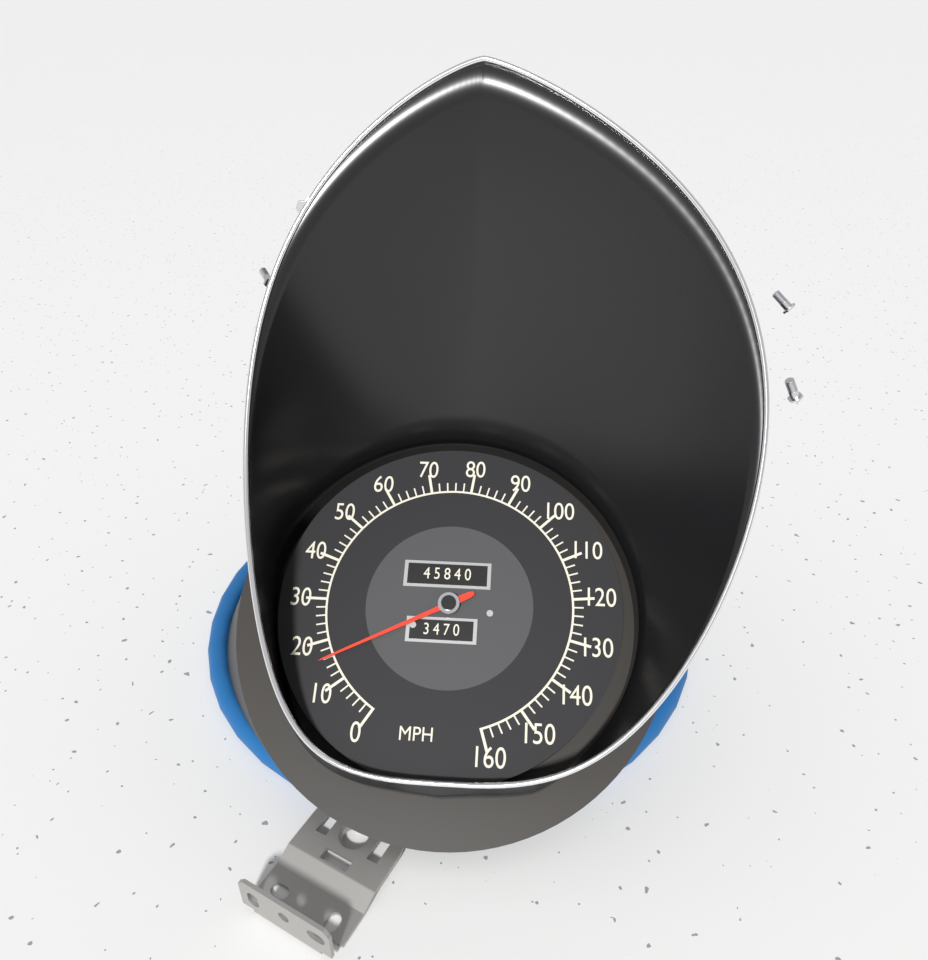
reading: 16 MPH
